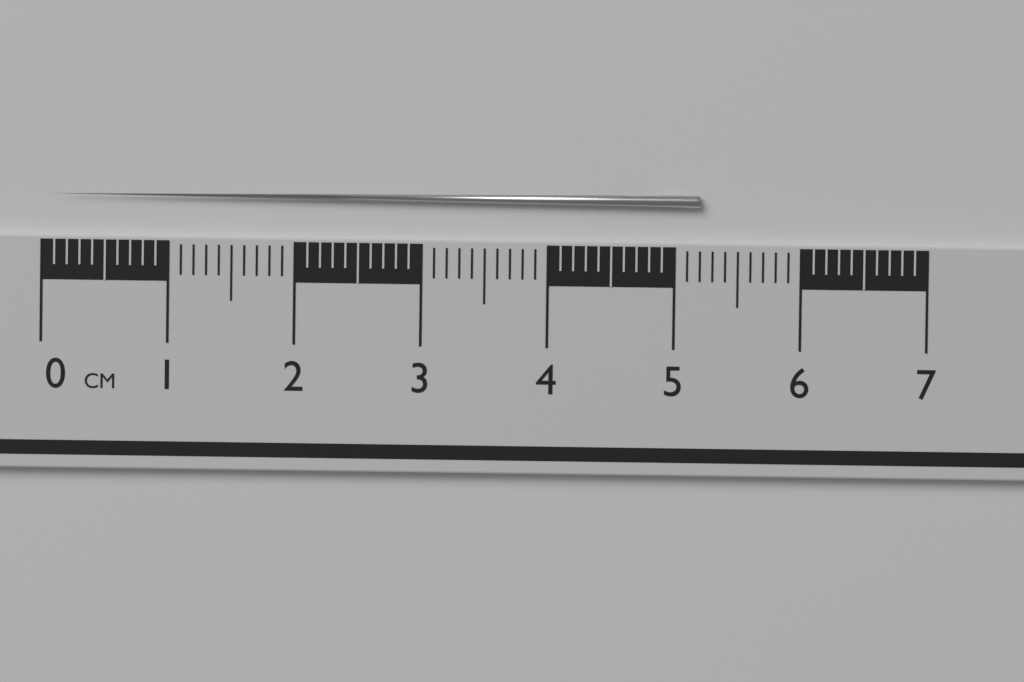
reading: 5.2 cm
